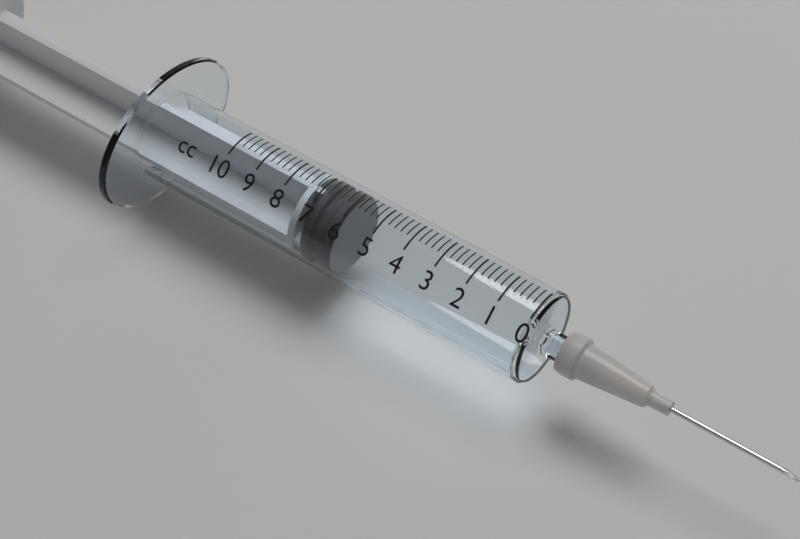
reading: 6.0 cc
